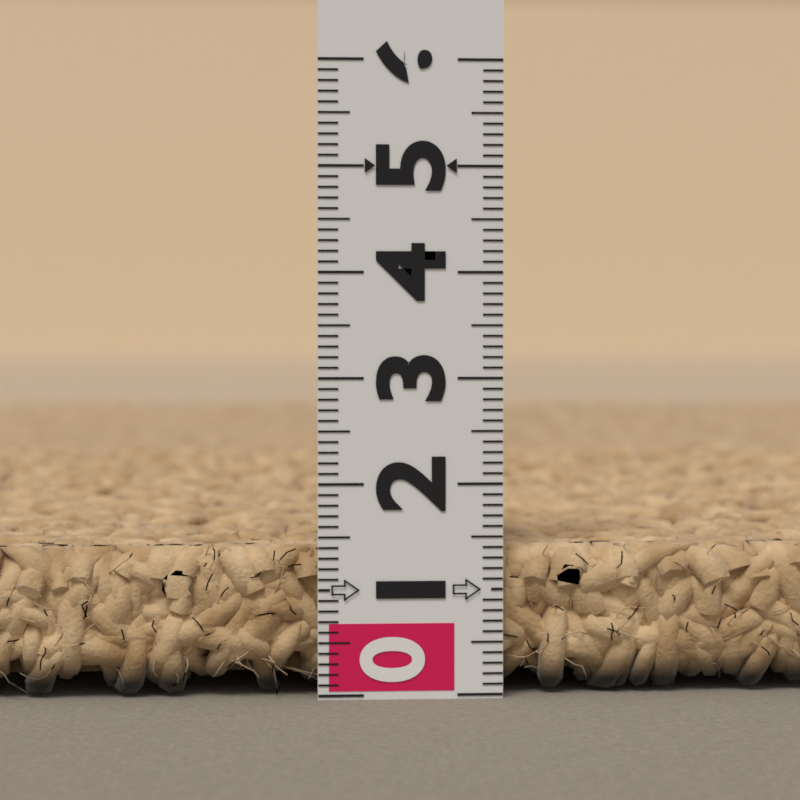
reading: 1.4 (no unit)
